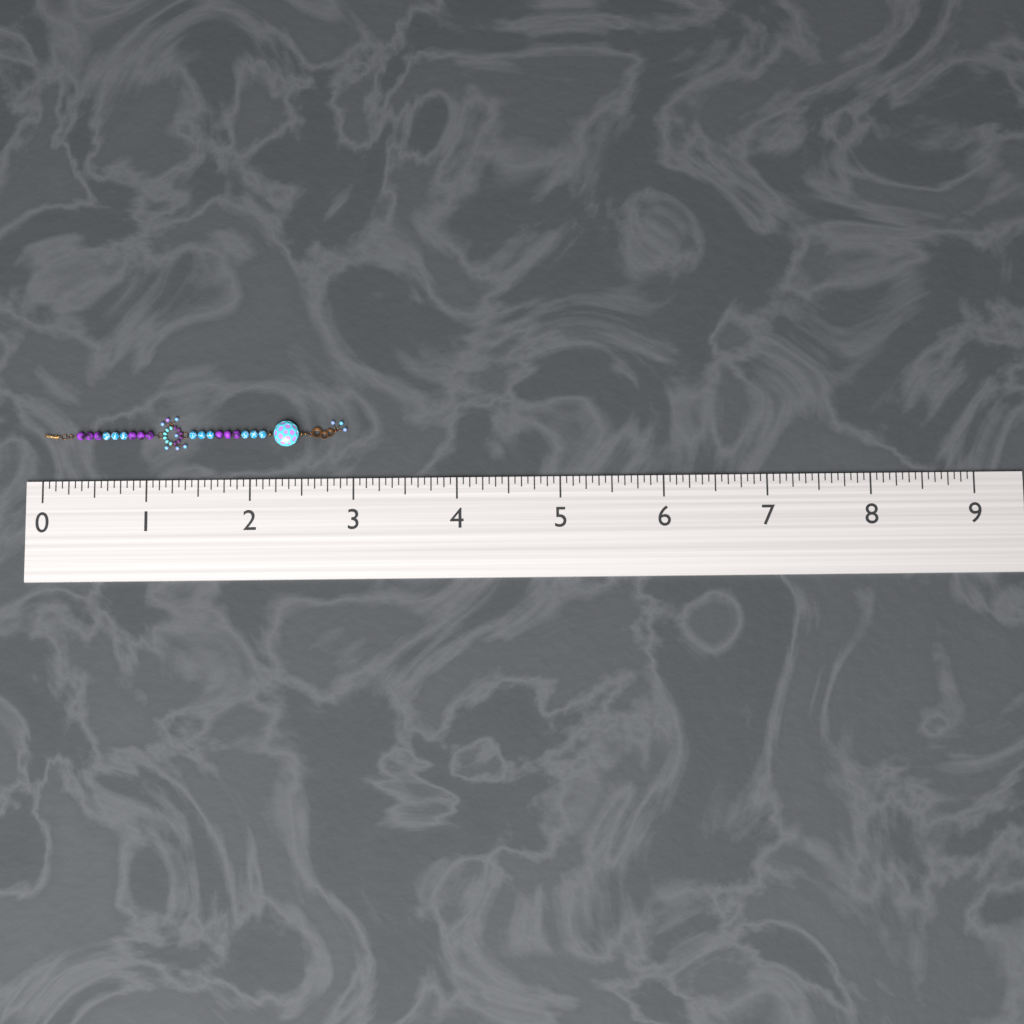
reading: 2.9375 (no unit)
